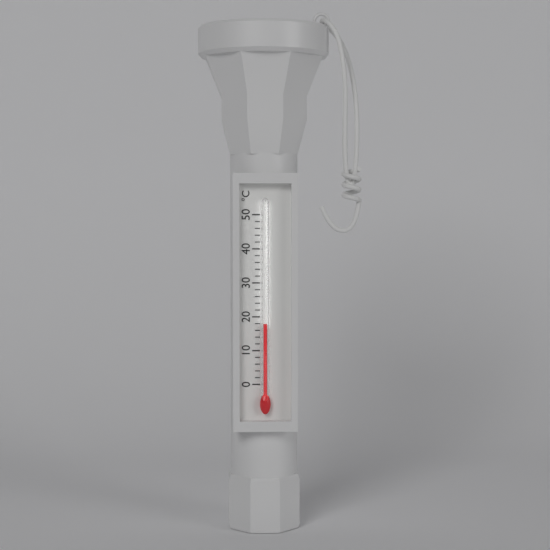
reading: 18 °C
